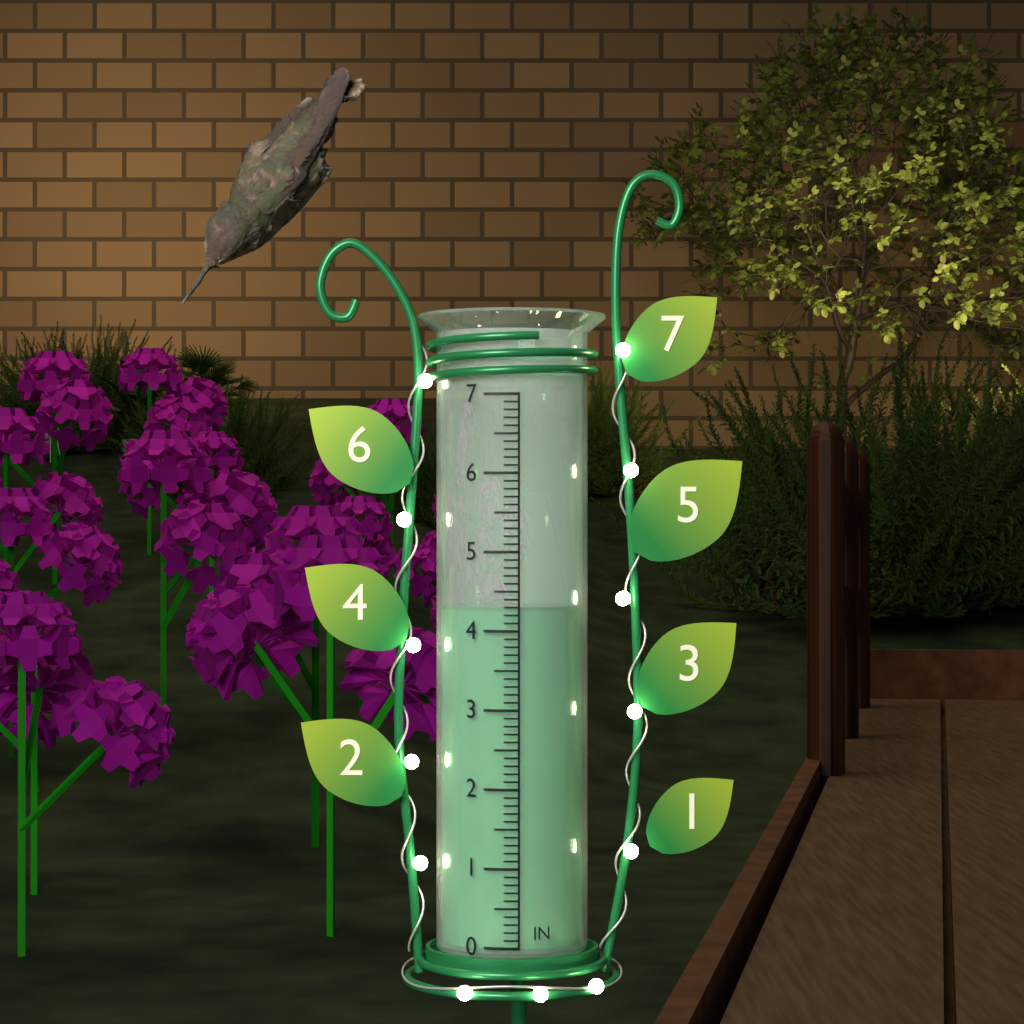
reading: 4.3 in
